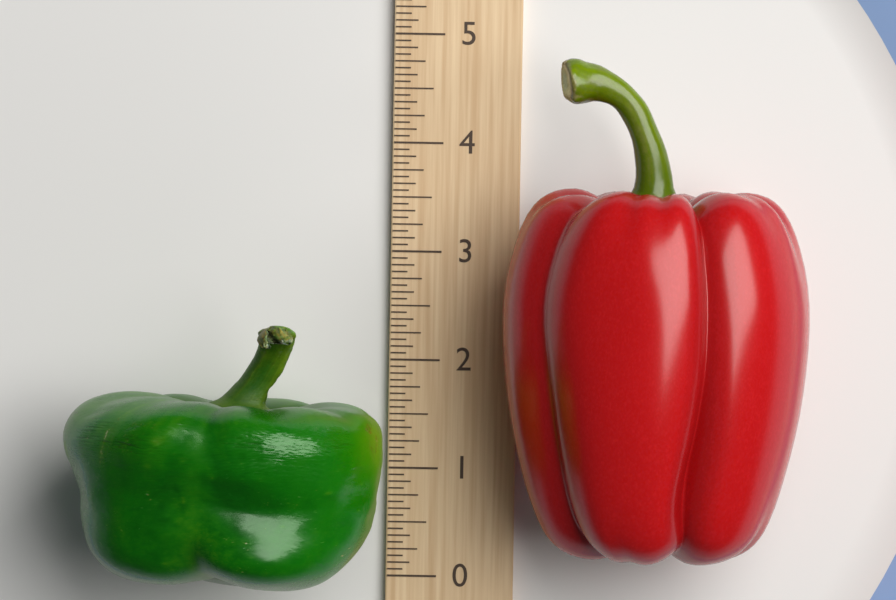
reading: 2.3750 (no unit)
